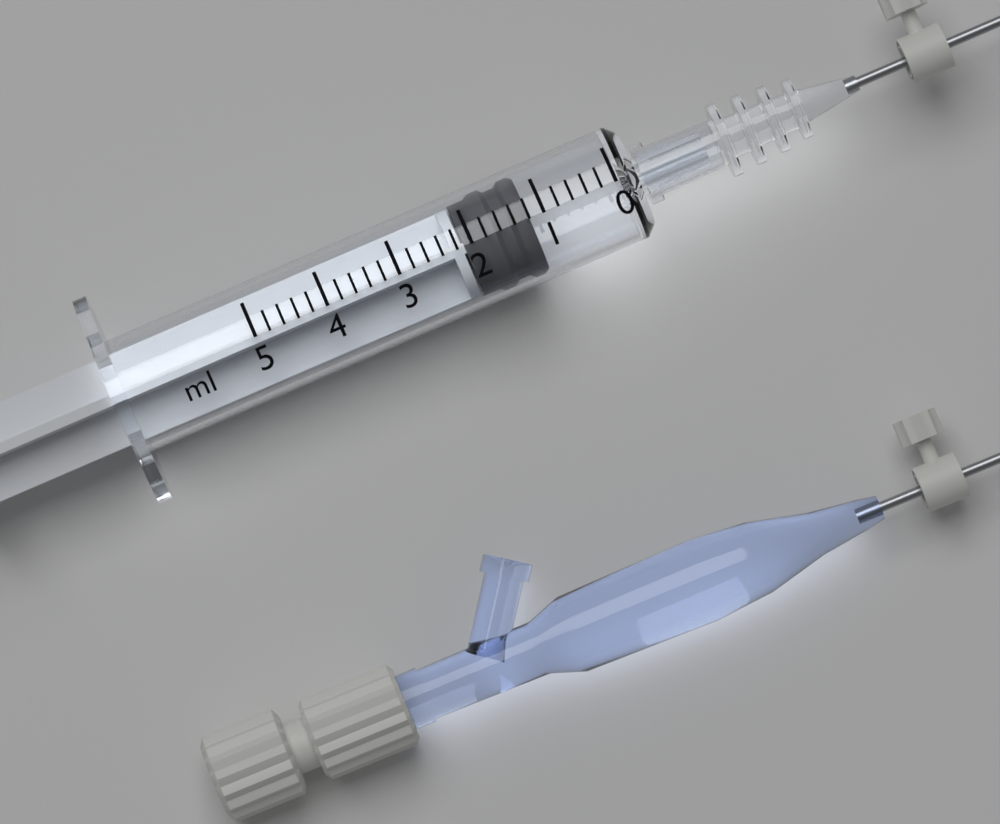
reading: 1.2 ml
